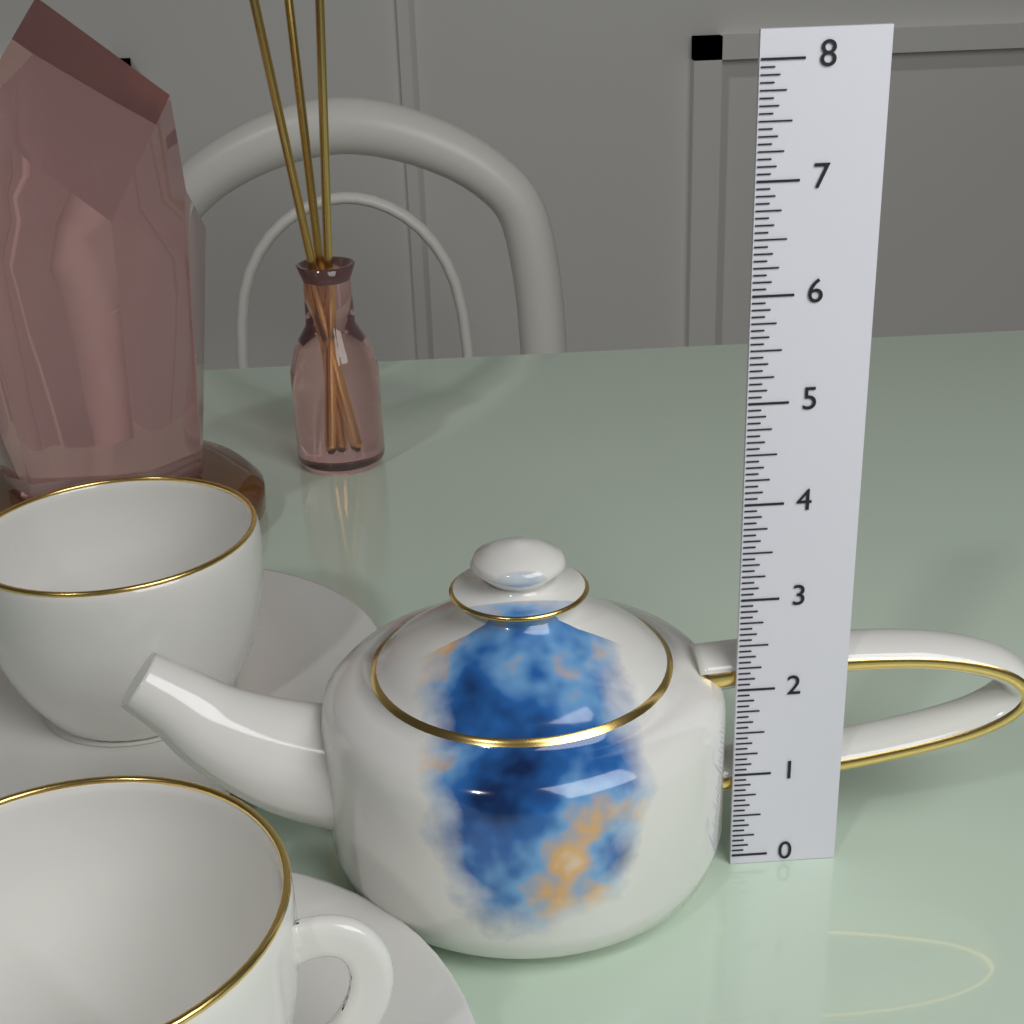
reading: 3.5625 (no unit)
